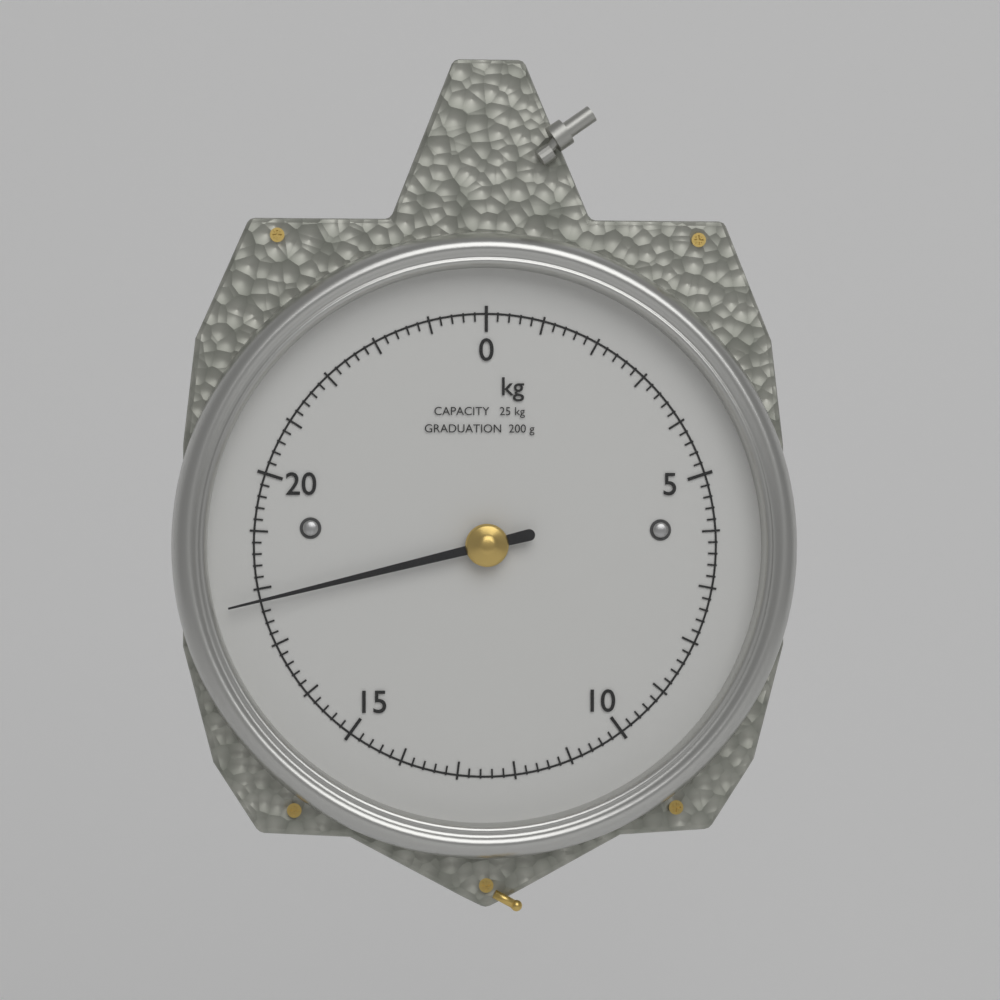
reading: 17.8 kg
